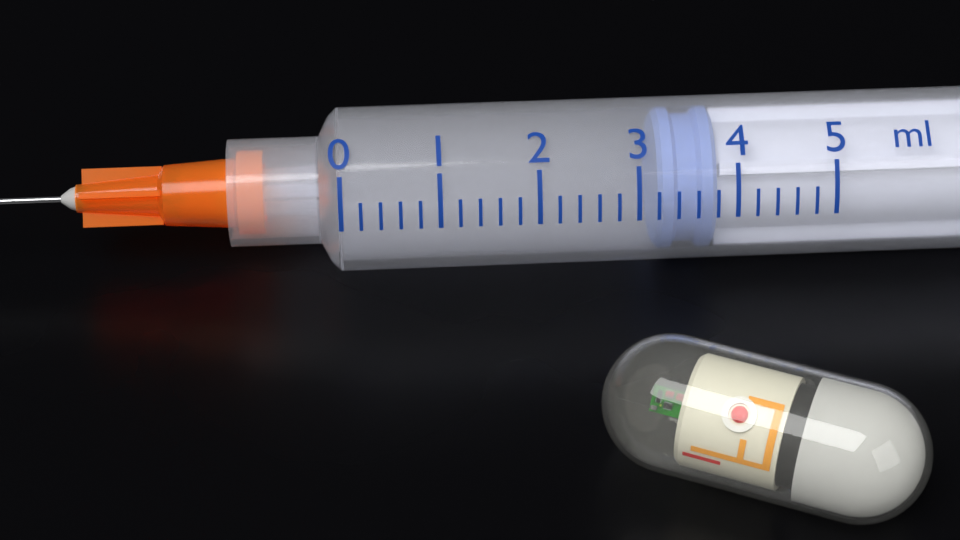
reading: 3.2 ml
